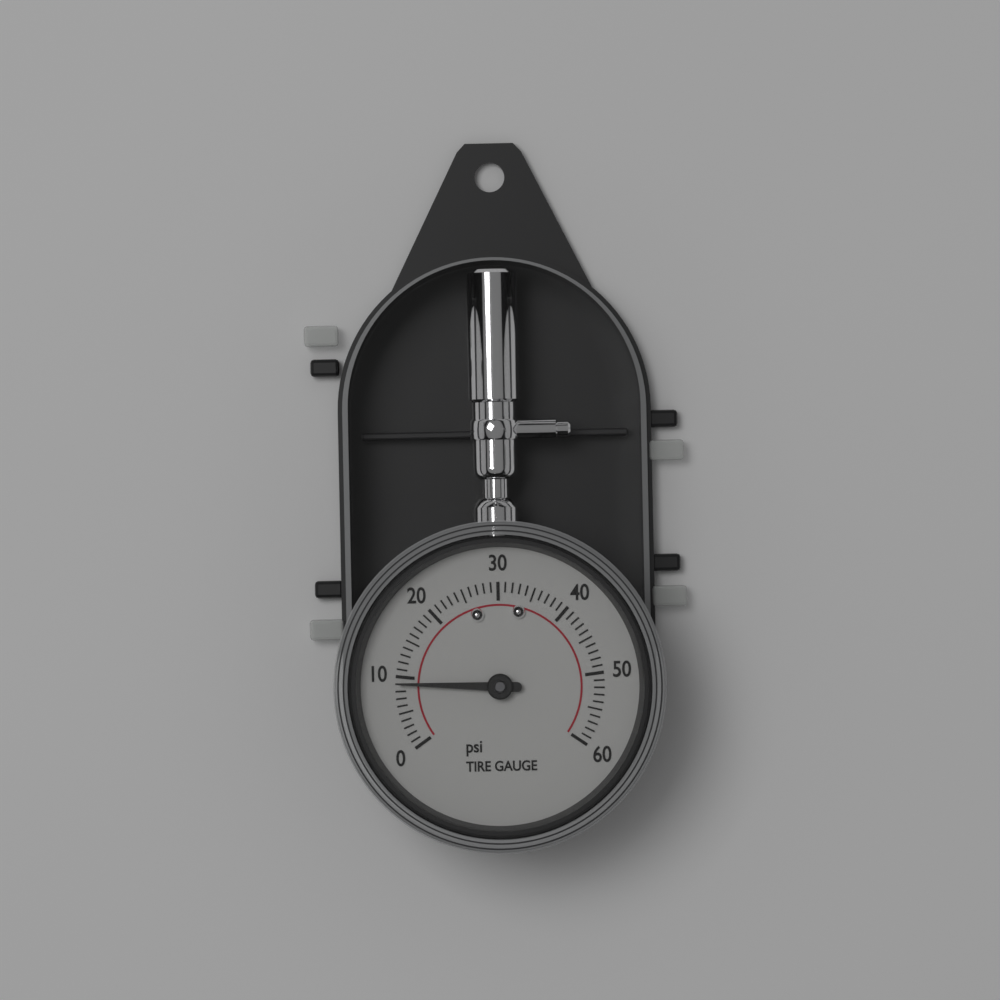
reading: 9 psi
